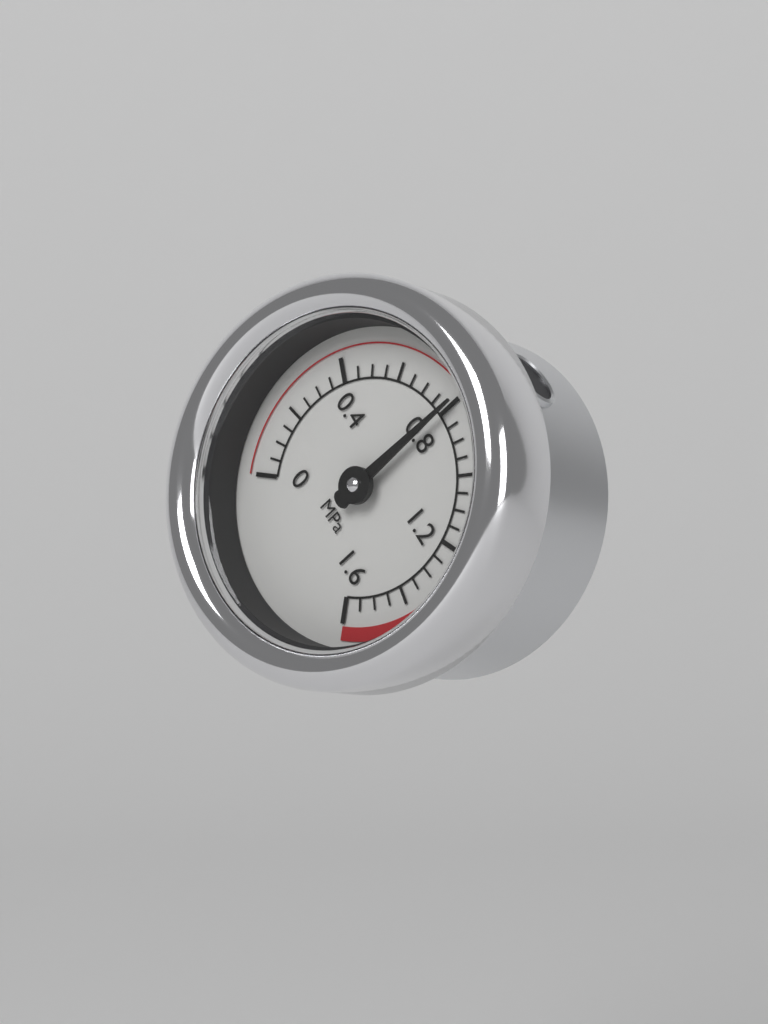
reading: 0.80 MPa
